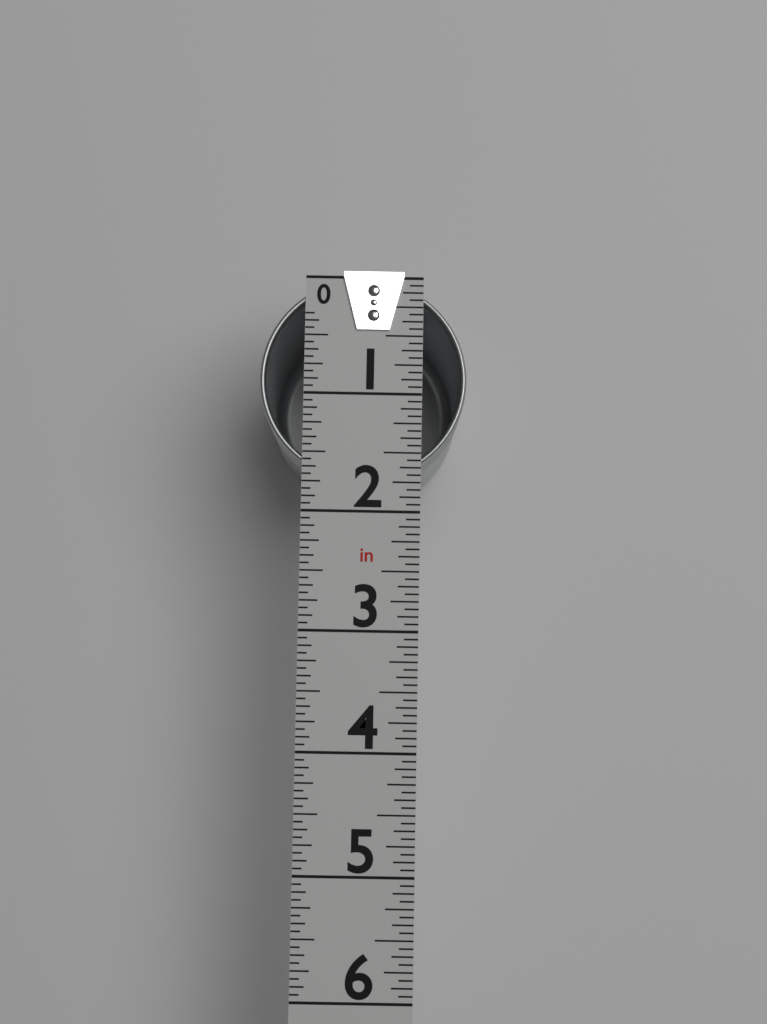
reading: 1.7500 in
